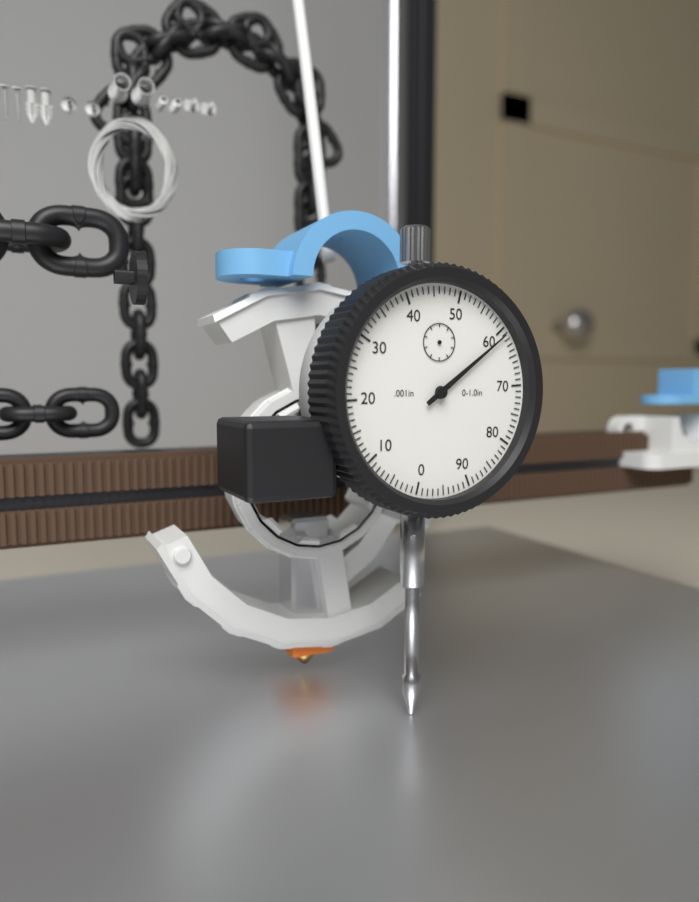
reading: 0.061 in
